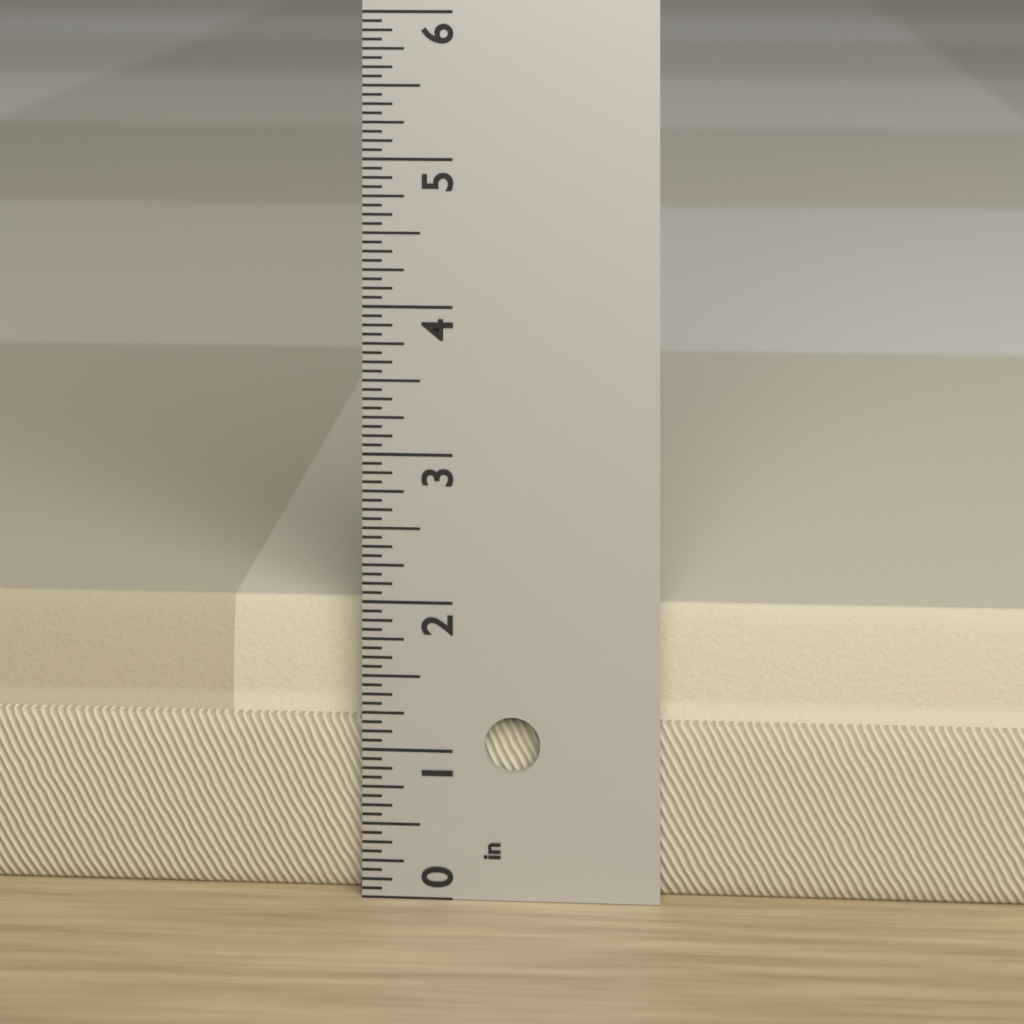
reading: 1.9375 in
